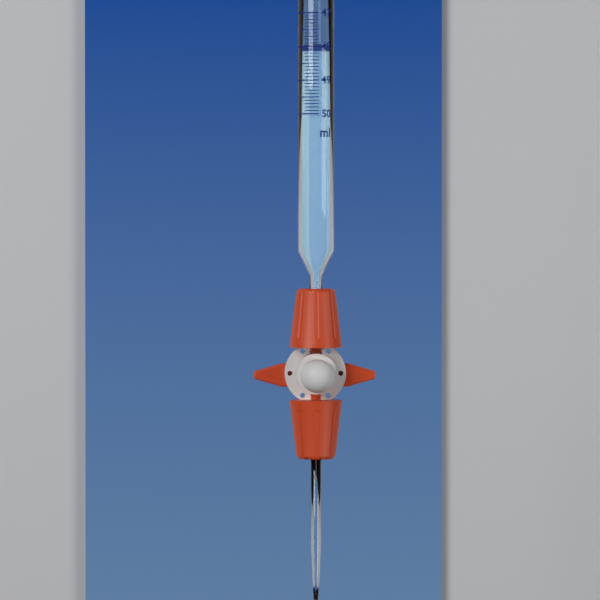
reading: 48.1 ml
